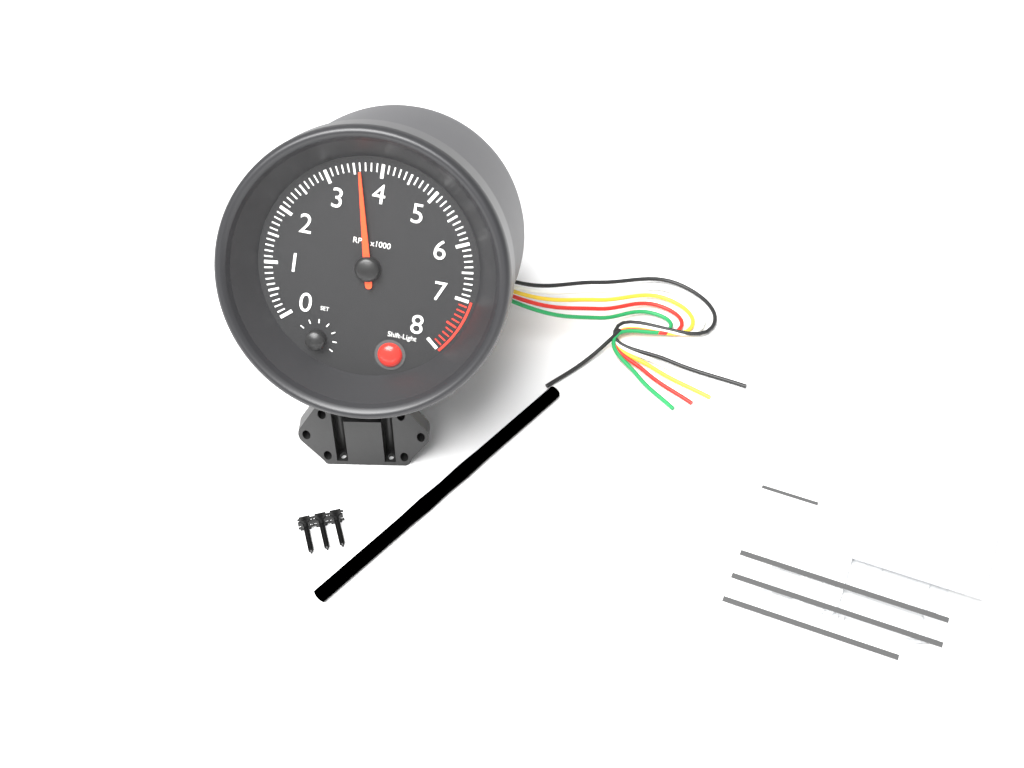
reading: 3600 RPM
